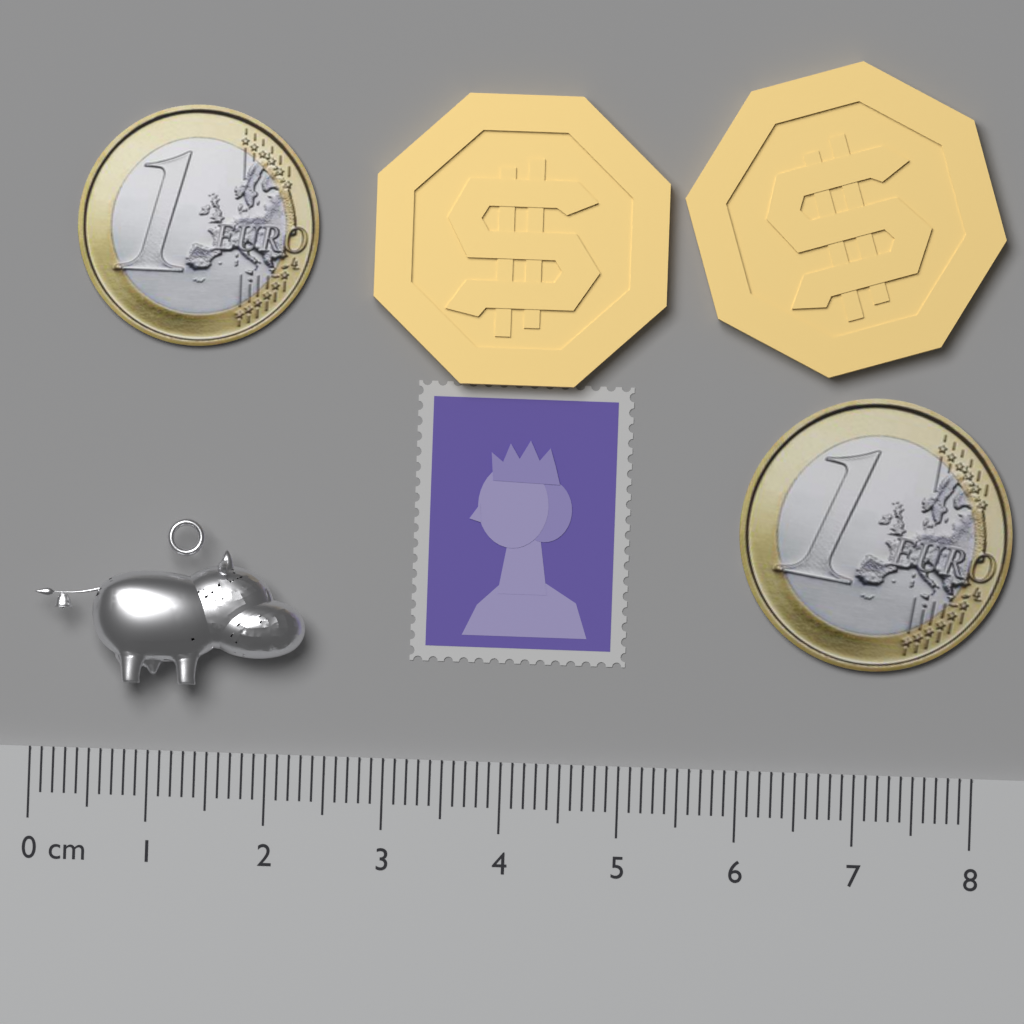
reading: 2.3 cm
